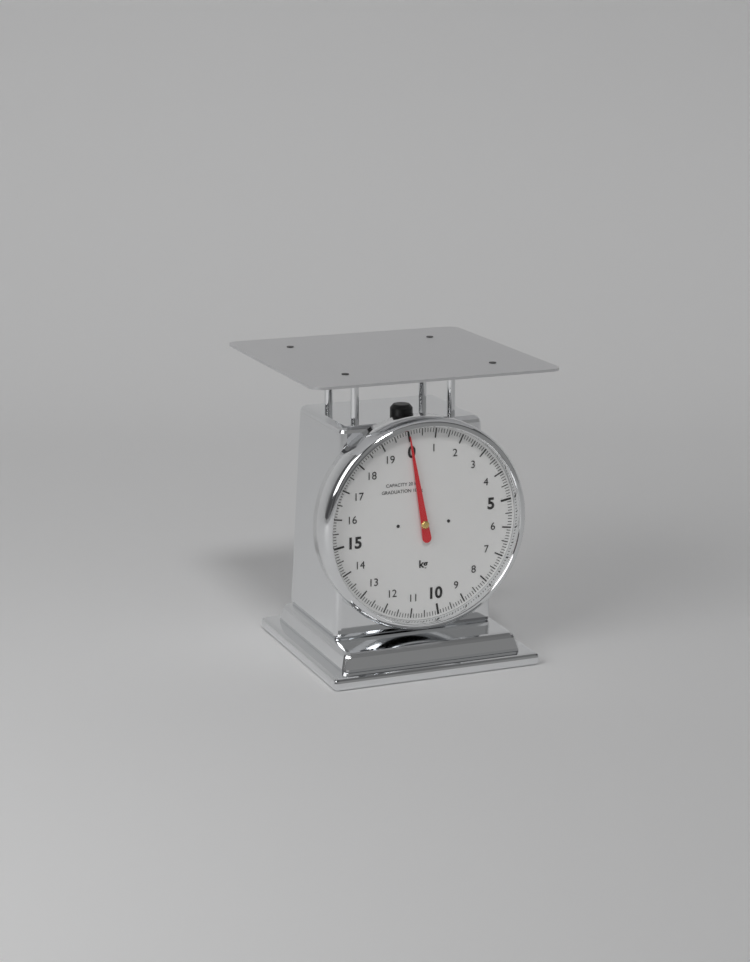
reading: 0.0 kg
